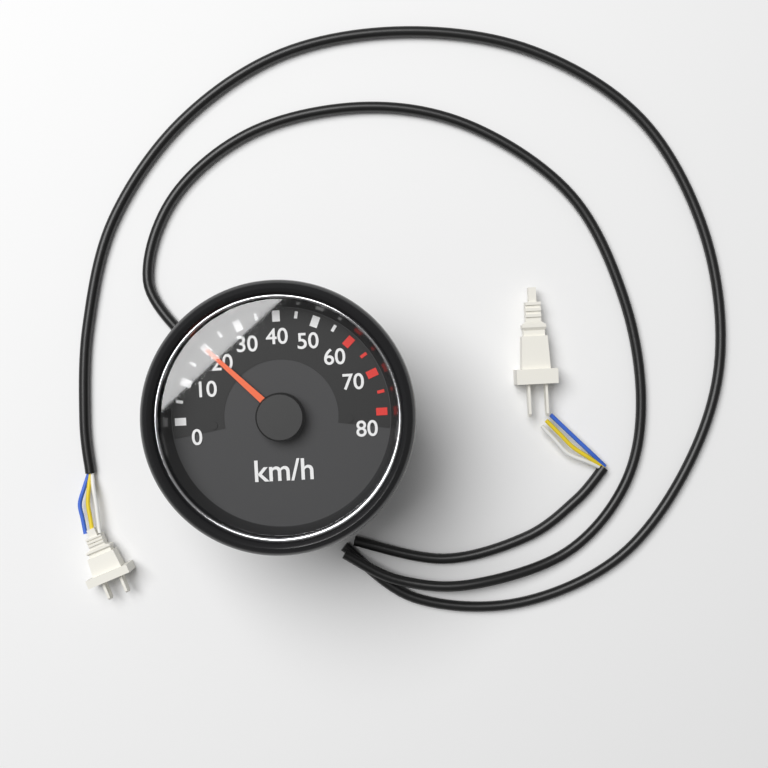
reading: 20 km/h
